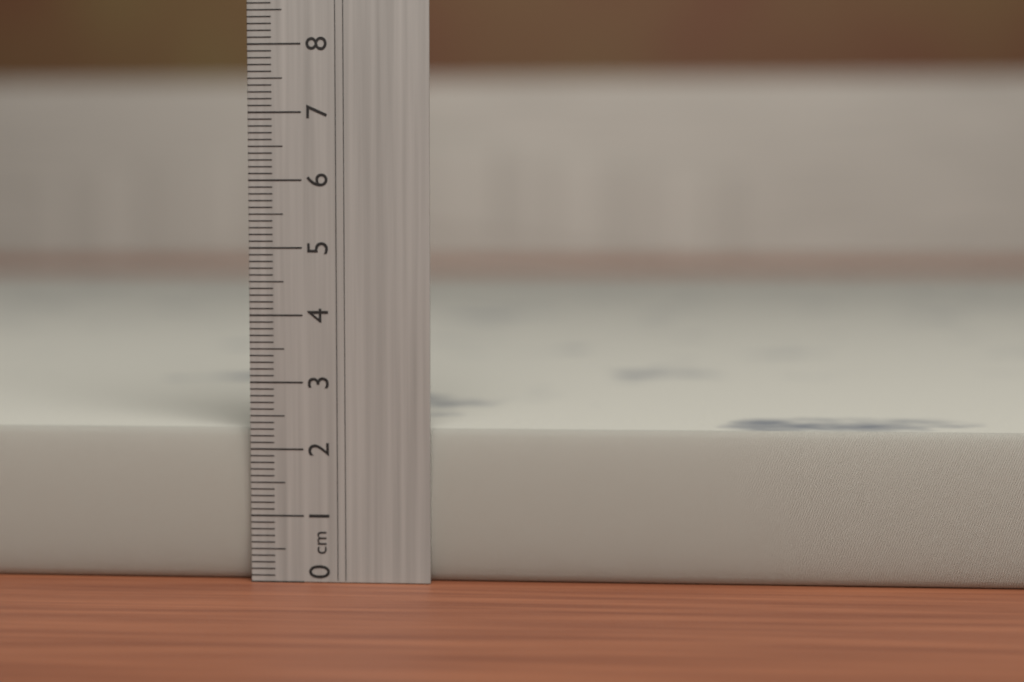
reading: 2.3 cm
